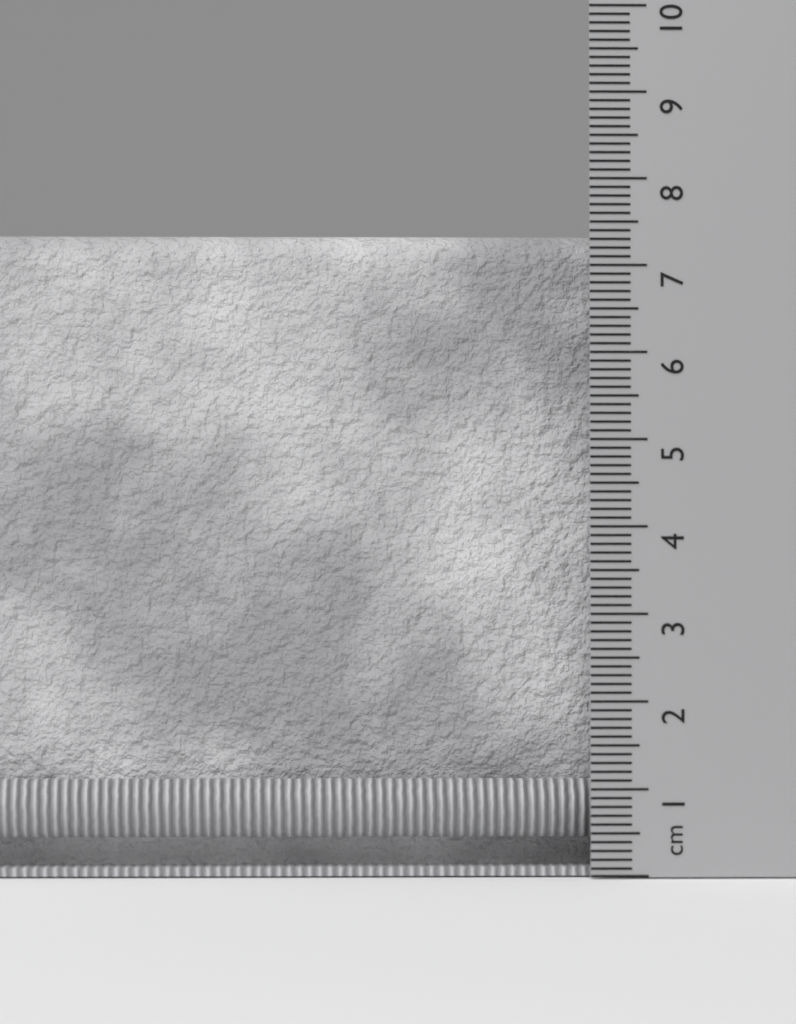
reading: 7.4 cm
